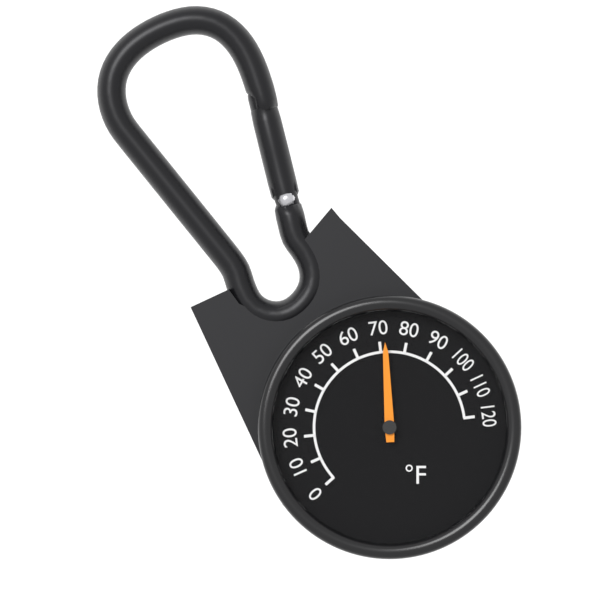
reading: 72 °F
